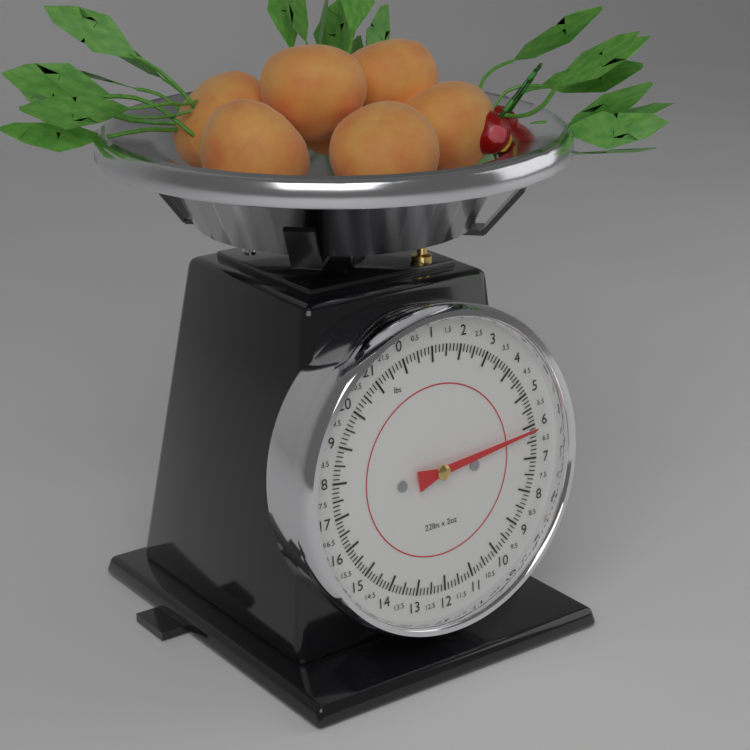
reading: 6.125 lbs
